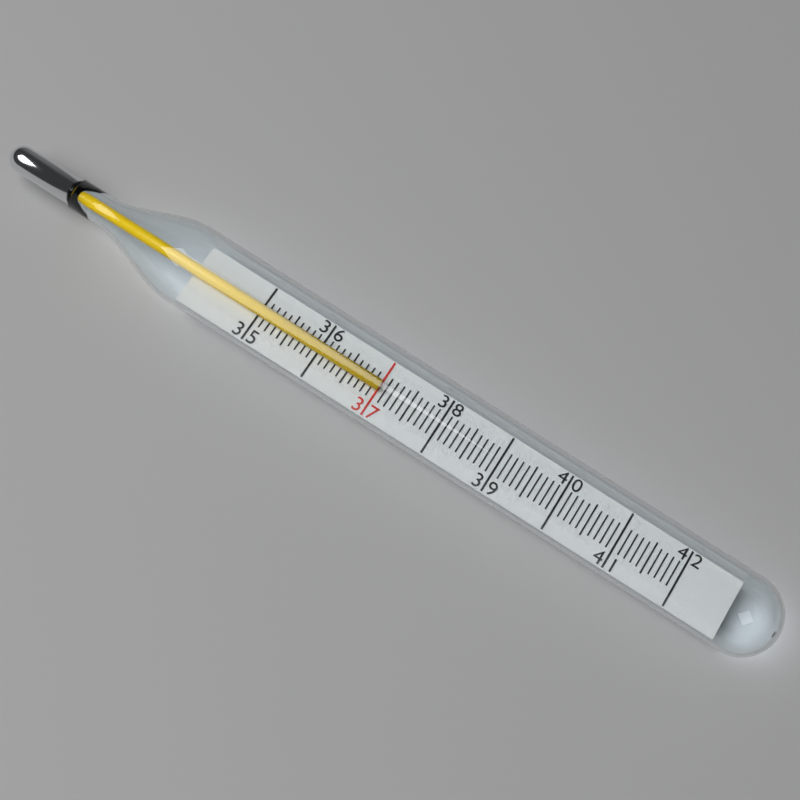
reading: 37.0 (no unit)
